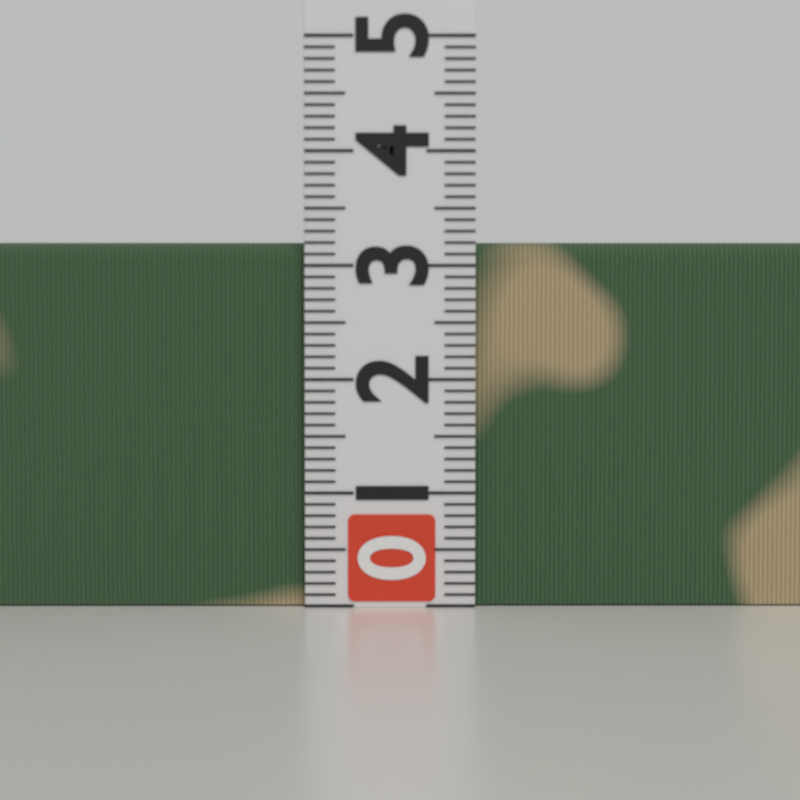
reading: 3.2 (no unit)
